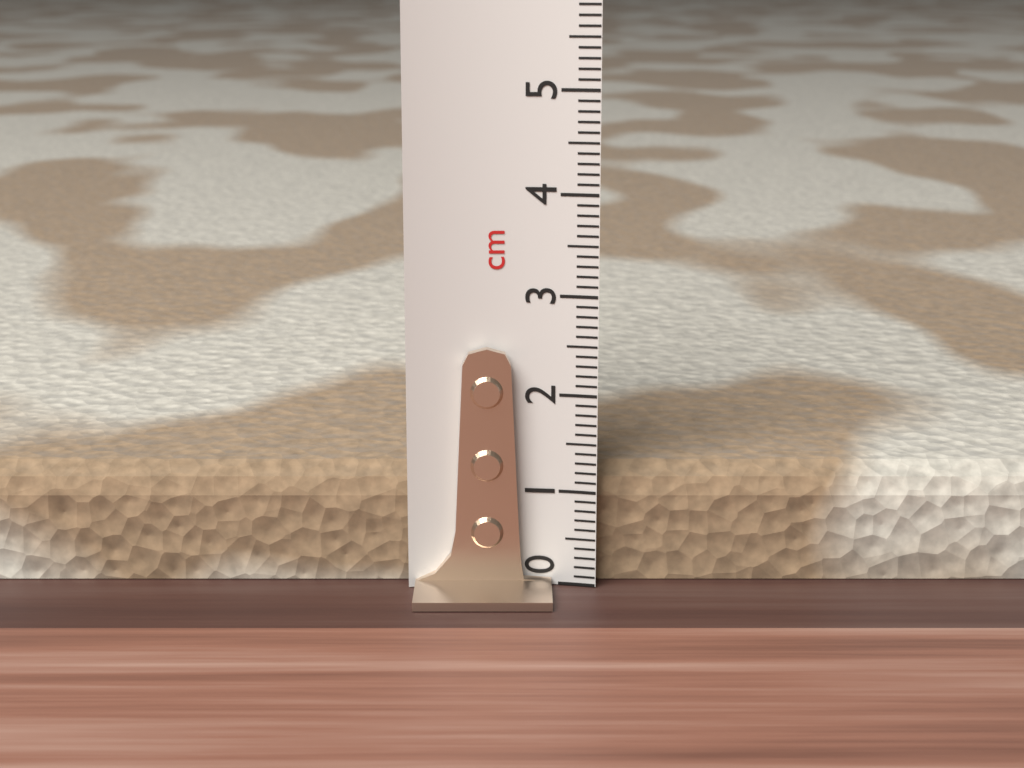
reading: 1.2 cm
